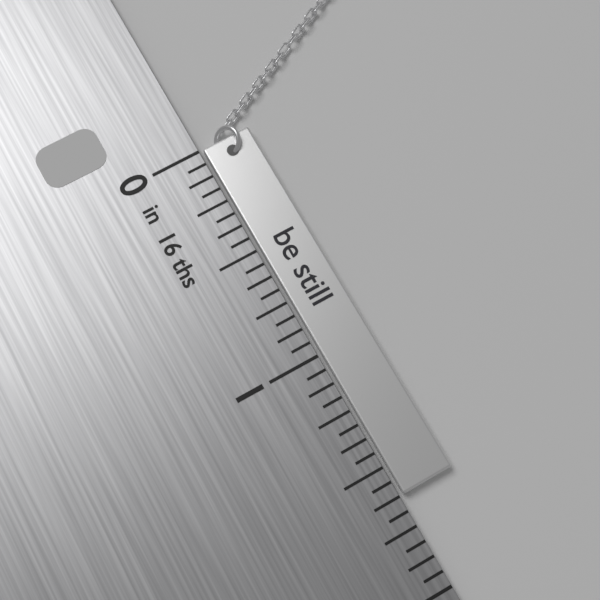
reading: 1.6250 in
